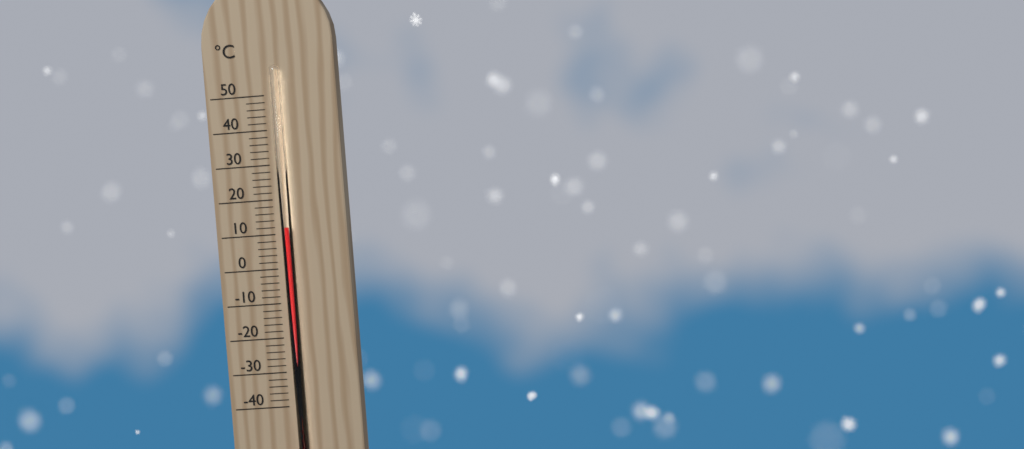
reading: 12 °C
